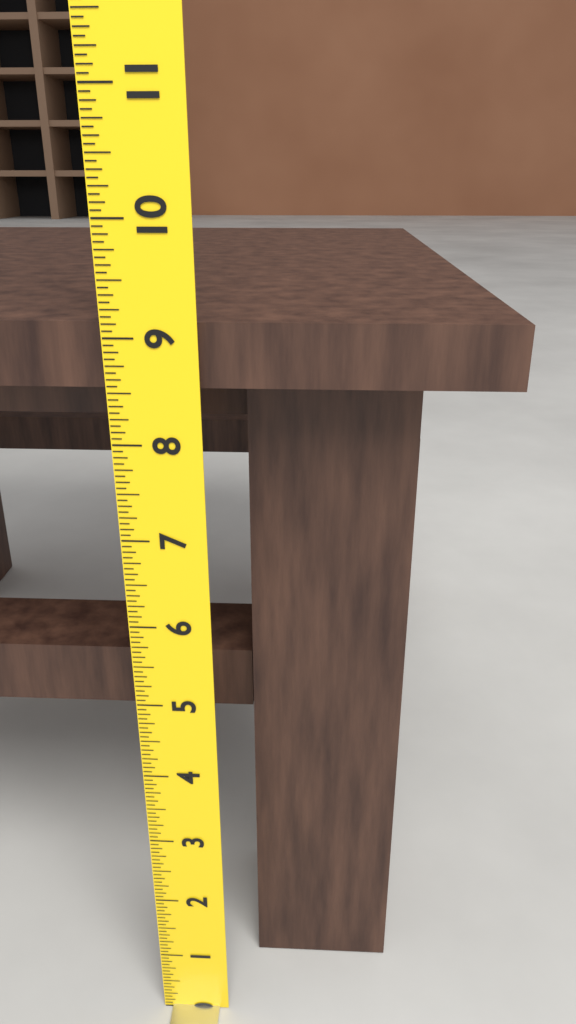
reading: 9.1250 (no unit)
